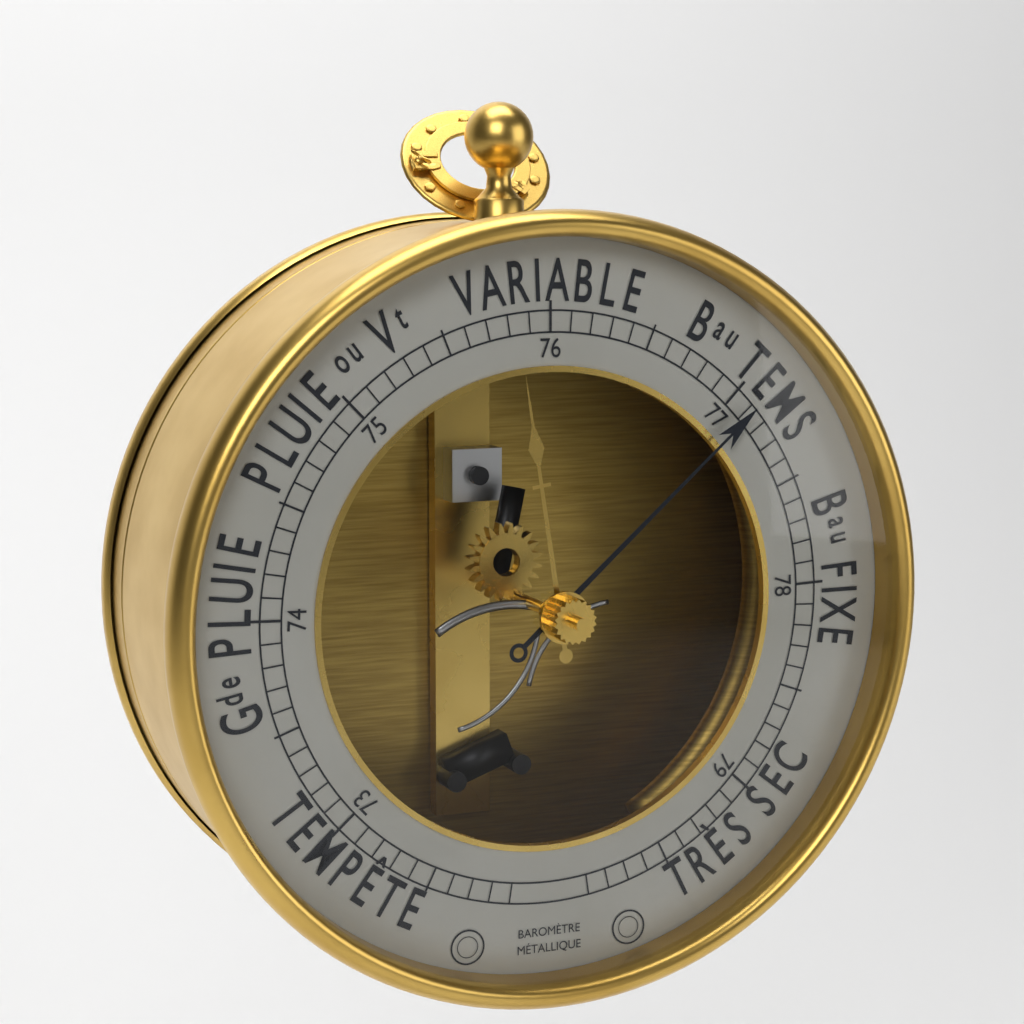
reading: 77.1 (no unit)
